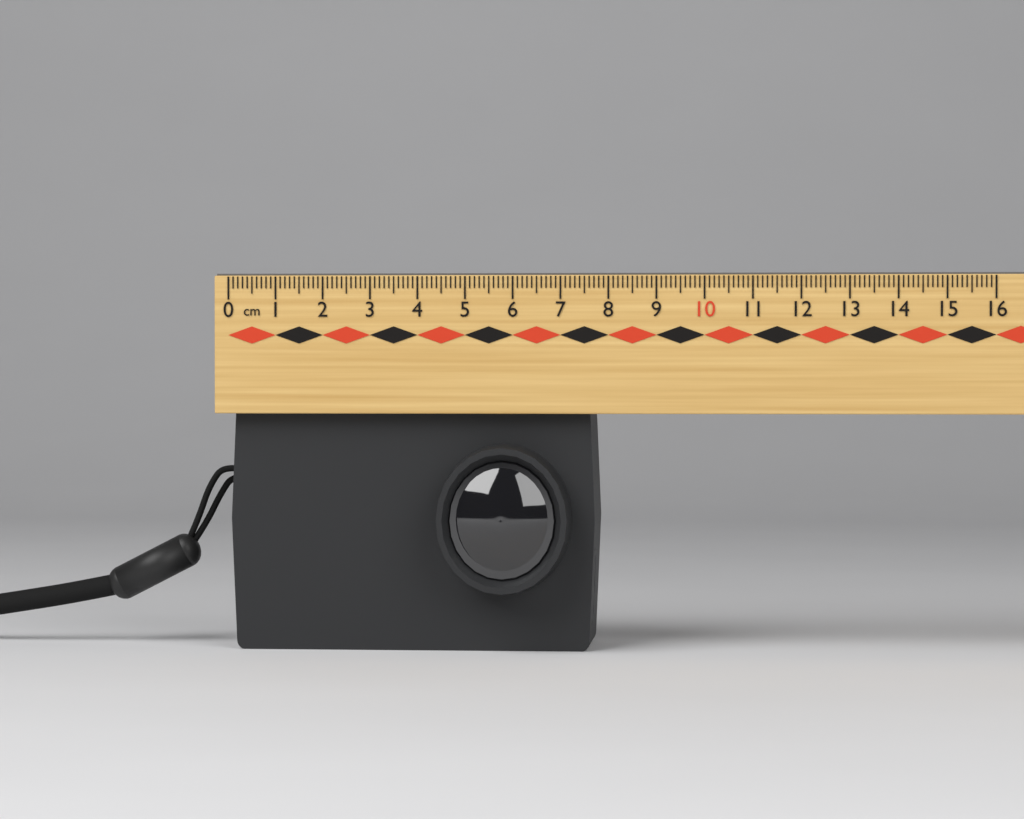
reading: 7.7 cm
